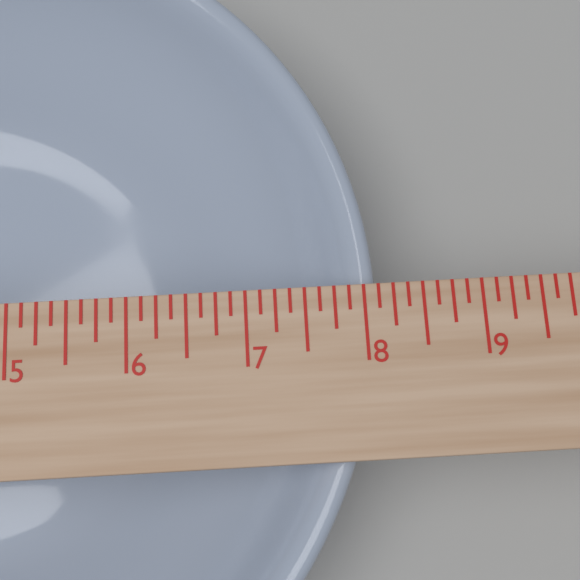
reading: 8.125 in
